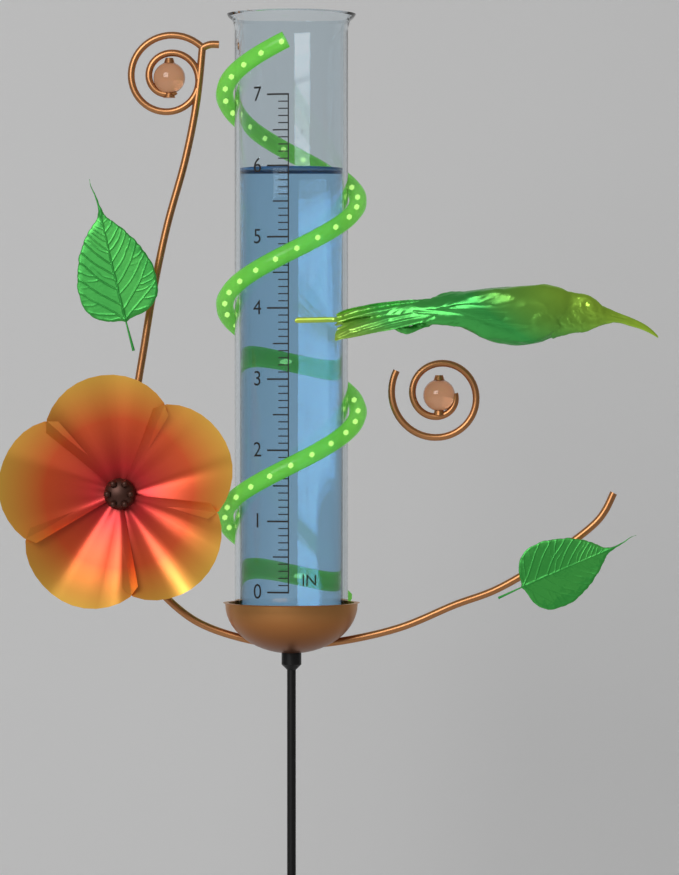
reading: 6.0 in
